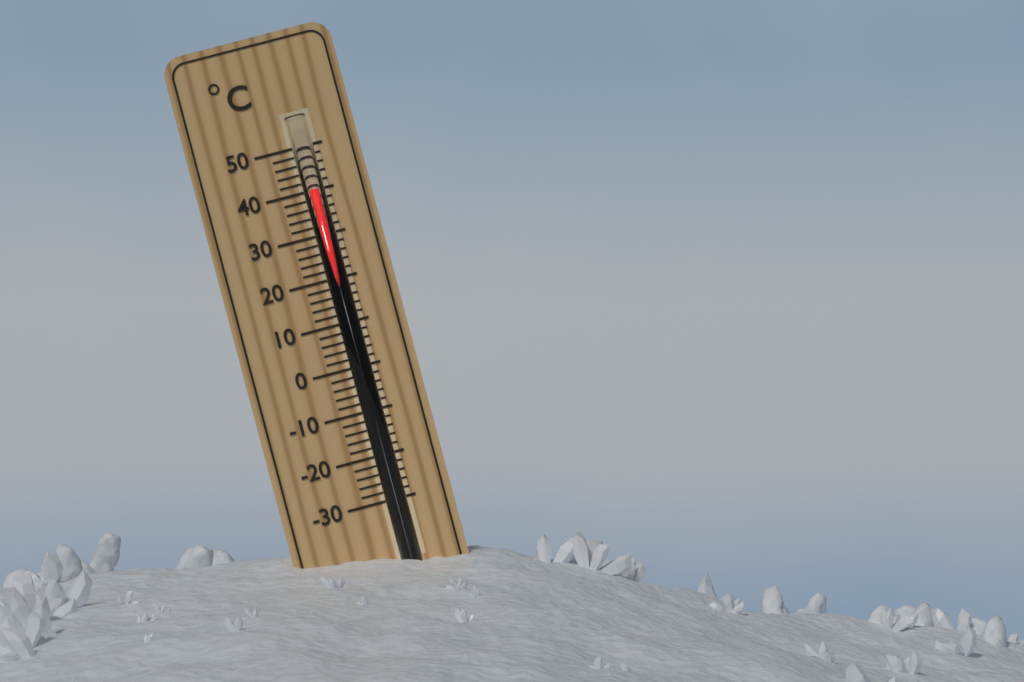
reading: 40 °C
